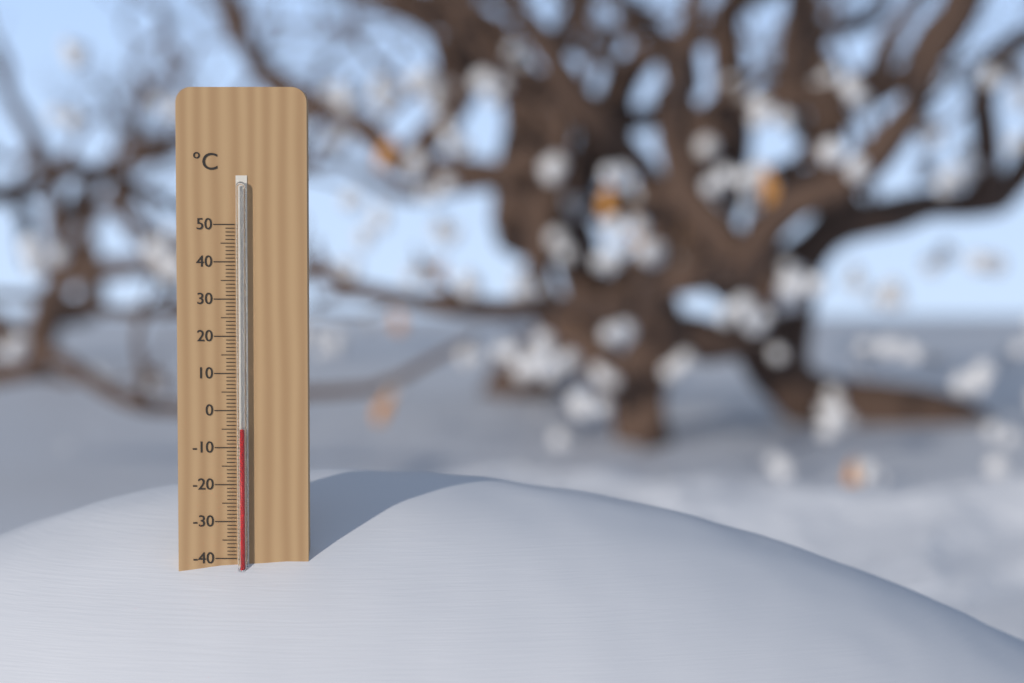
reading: -5 °C
